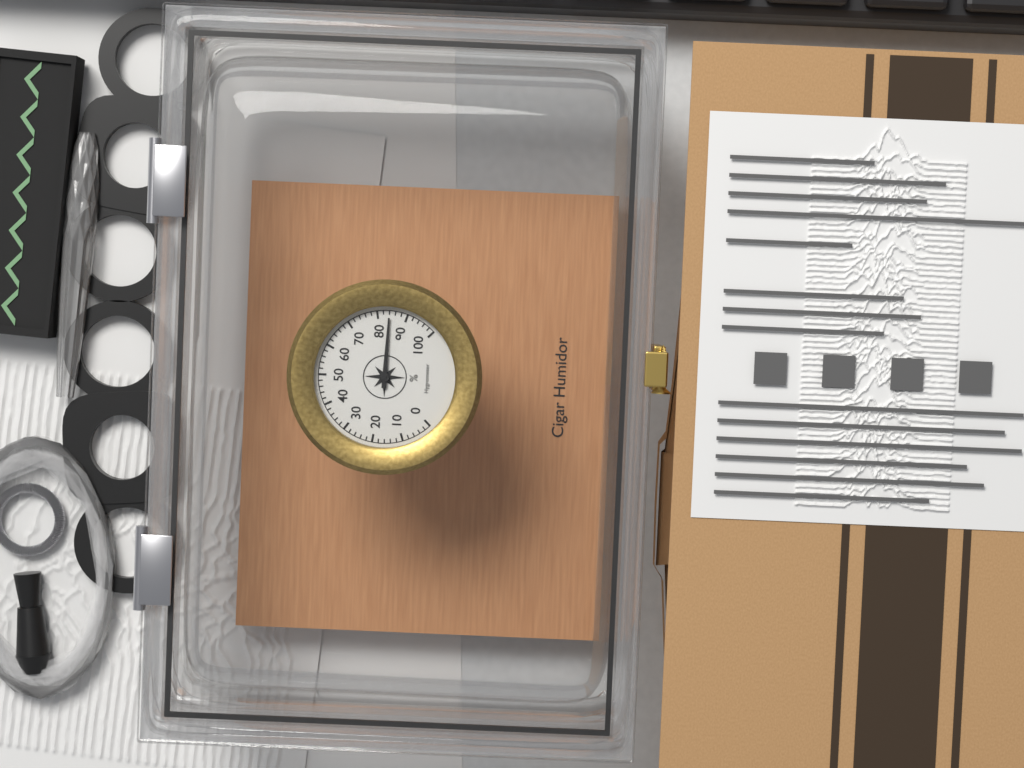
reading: 84 %
